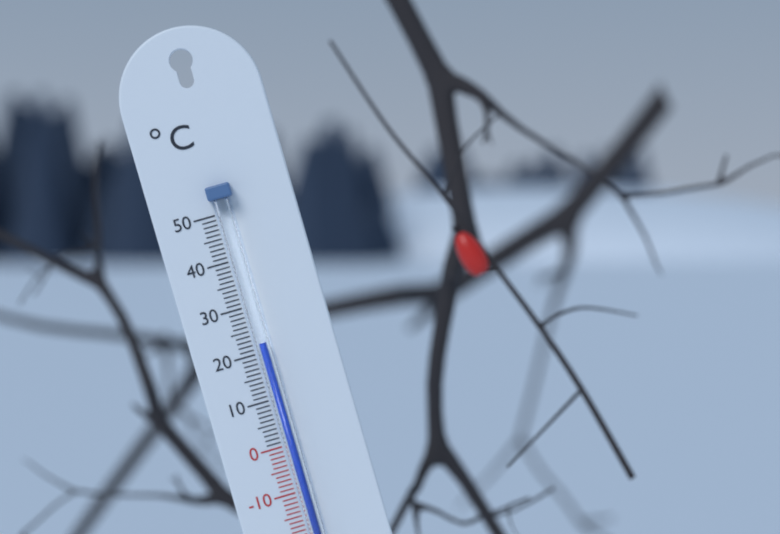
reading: 22 °C
